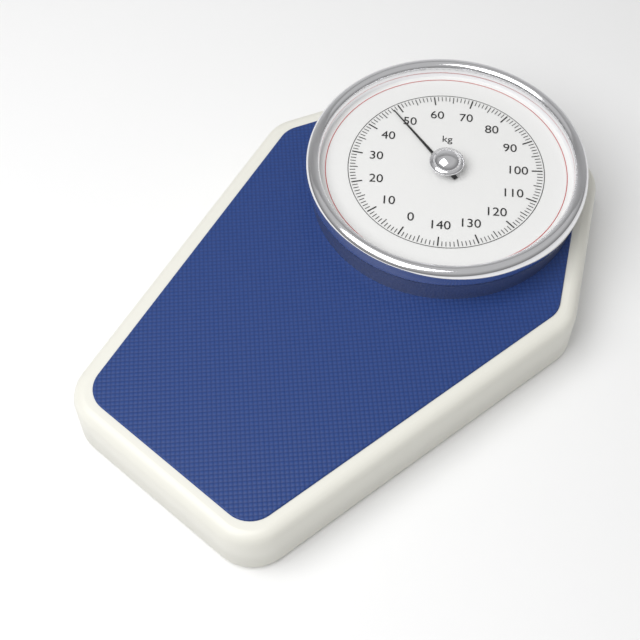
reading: 48 kg
